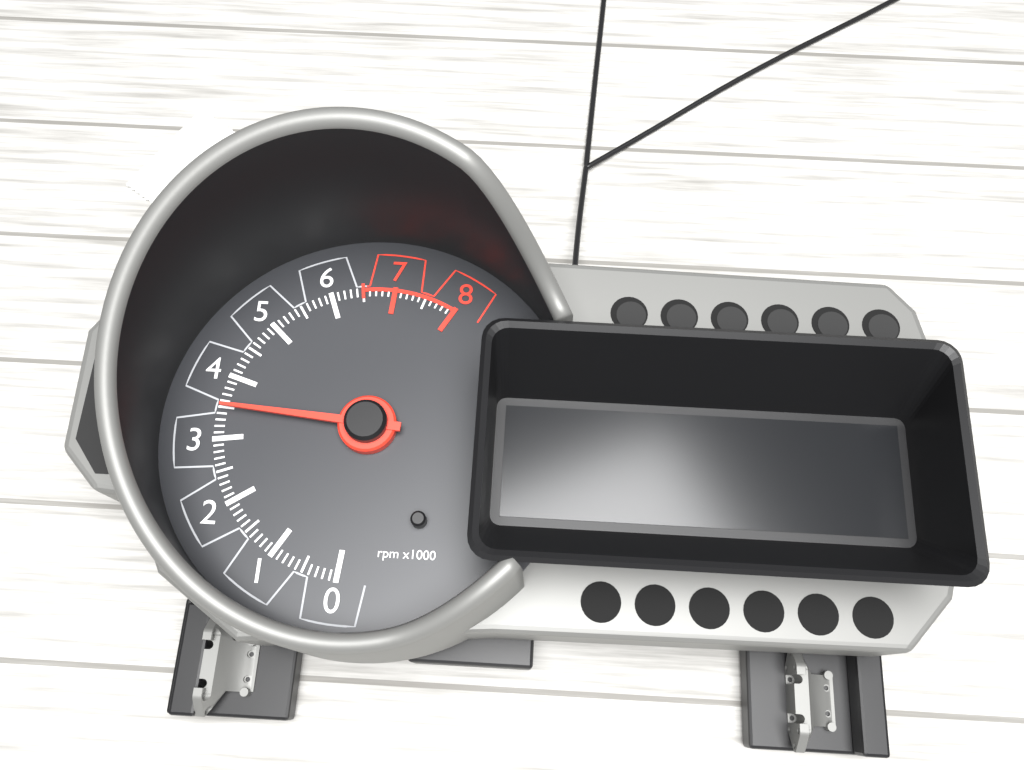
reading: 3500 rpm
